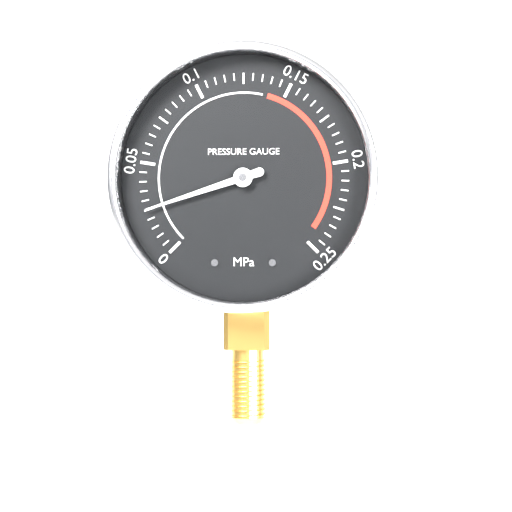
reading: 0.025 MPa
